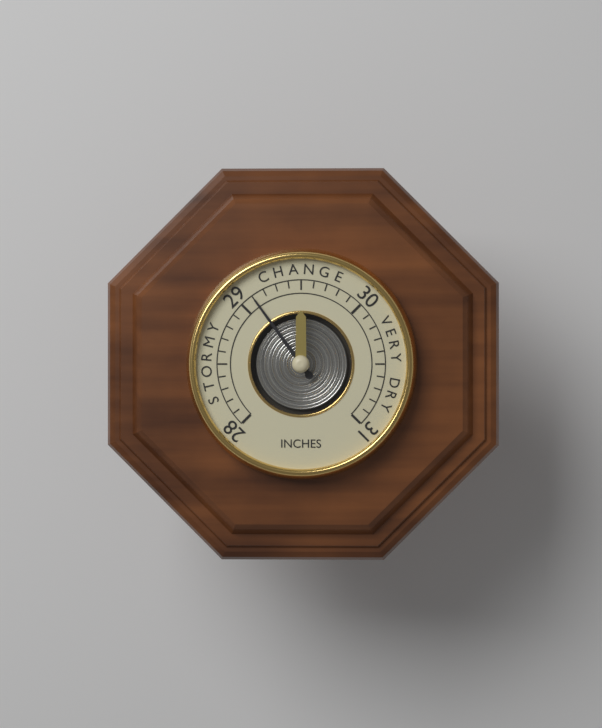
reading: 29.1 inches
